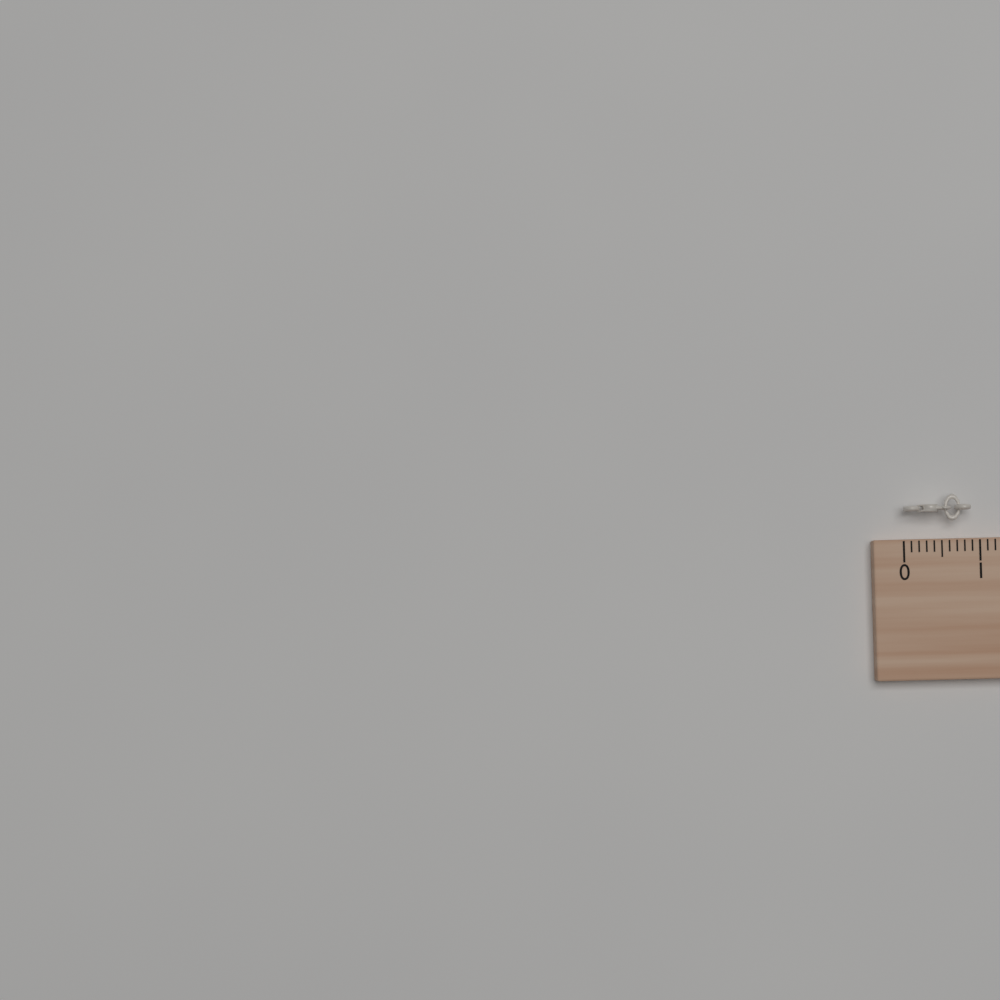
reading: 0.9 (no unit)
